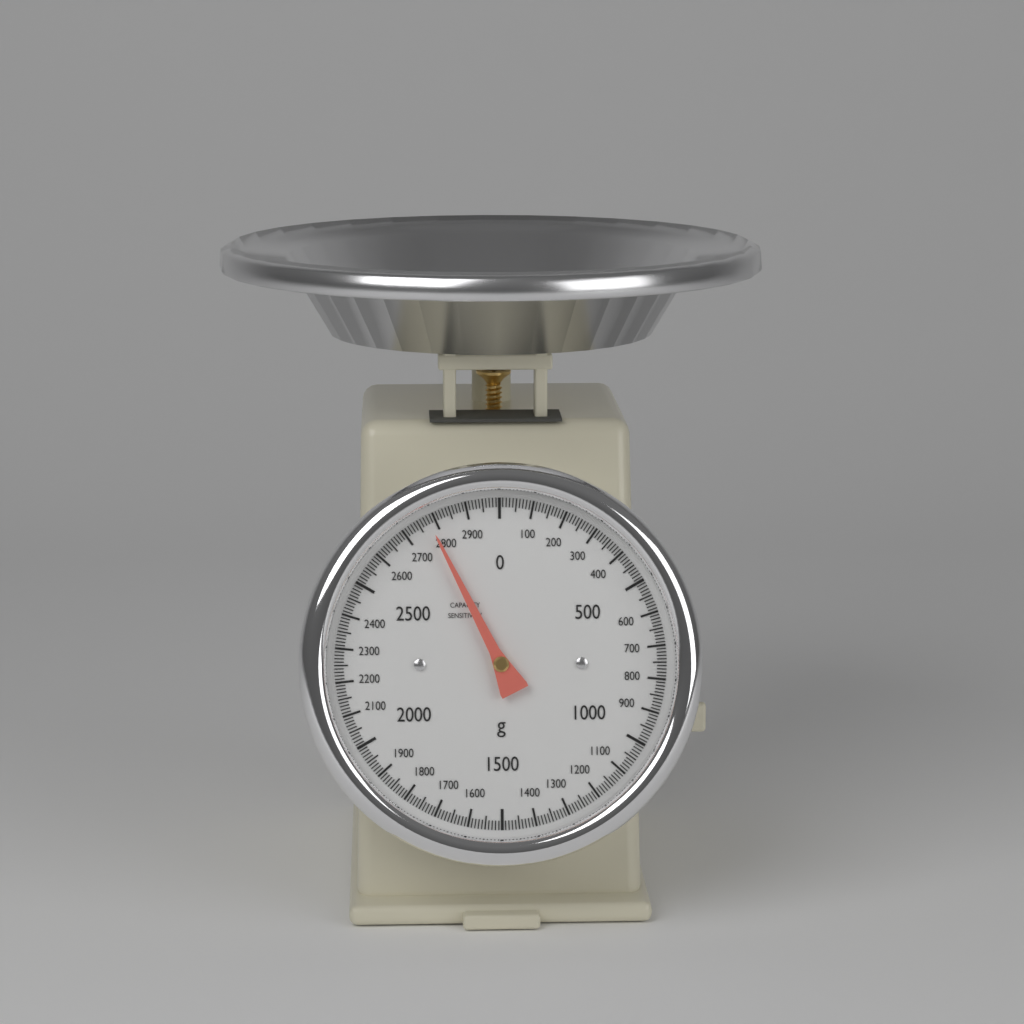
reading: 2780 g
